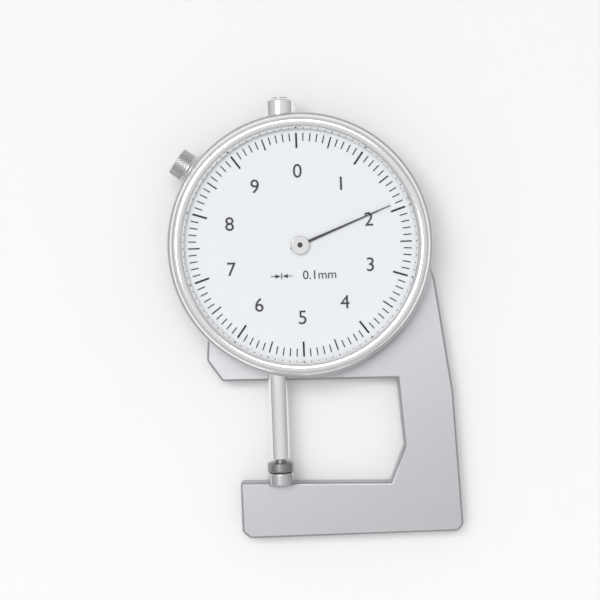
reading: 1.9 mm
